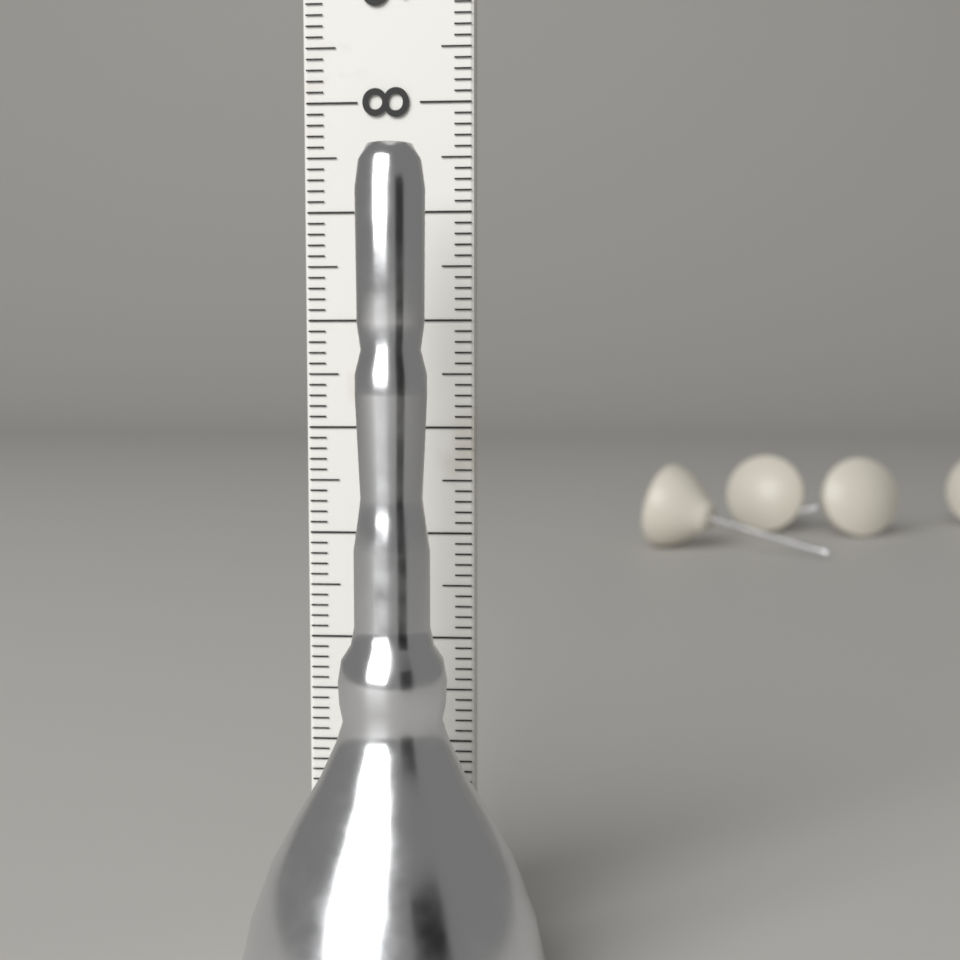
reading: 7.4 cm
